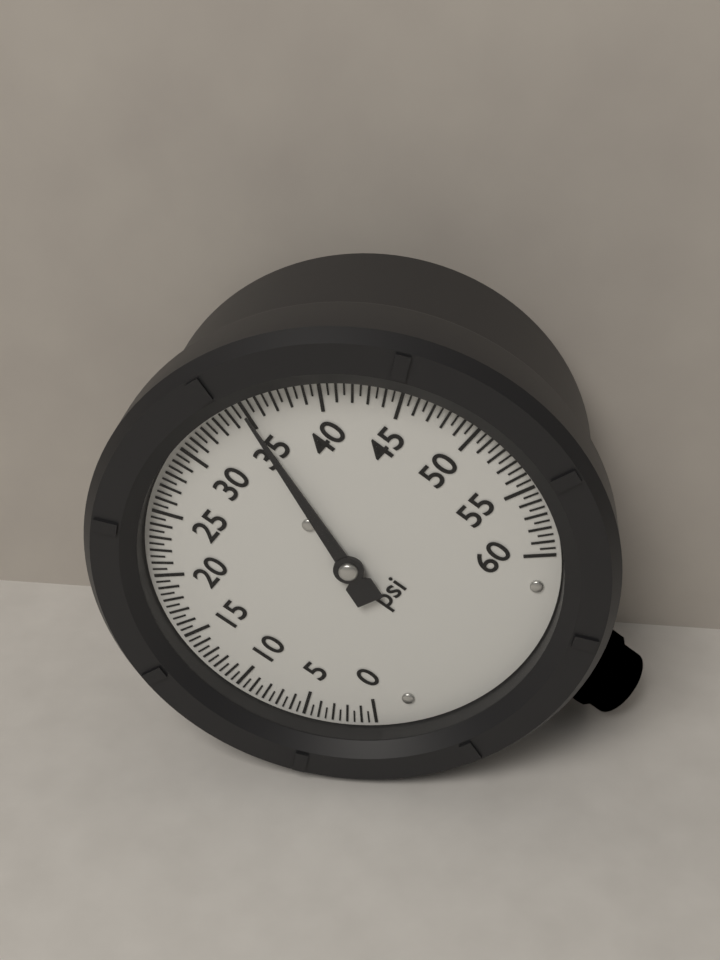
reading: 35.0 psi
